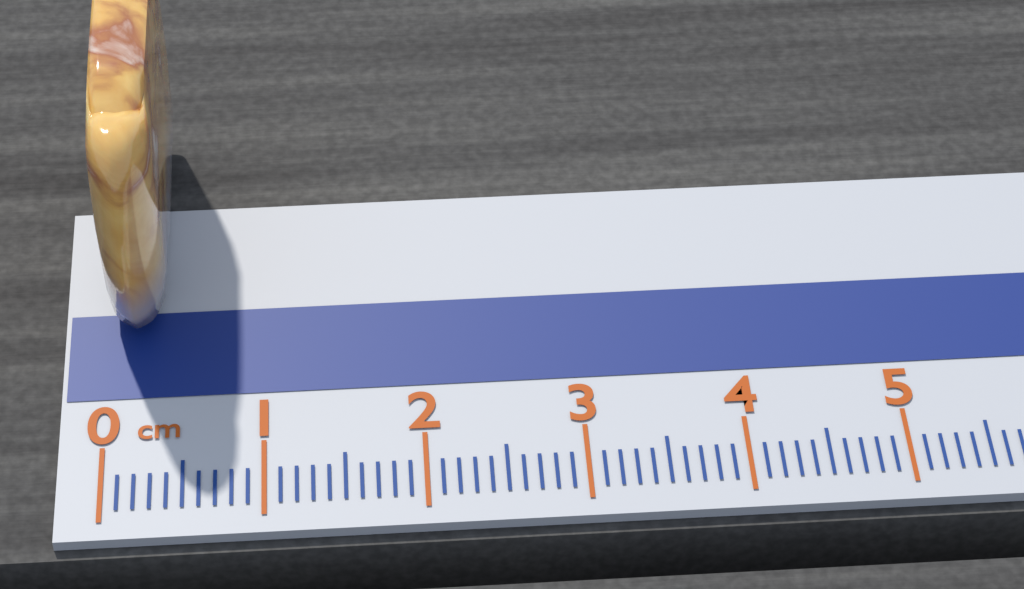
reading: 0.4 cm
